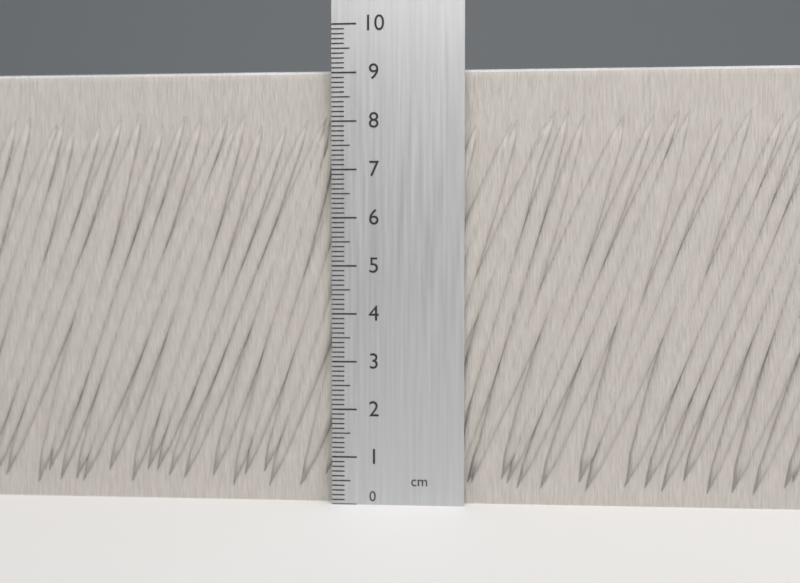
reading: 9.1 cm
